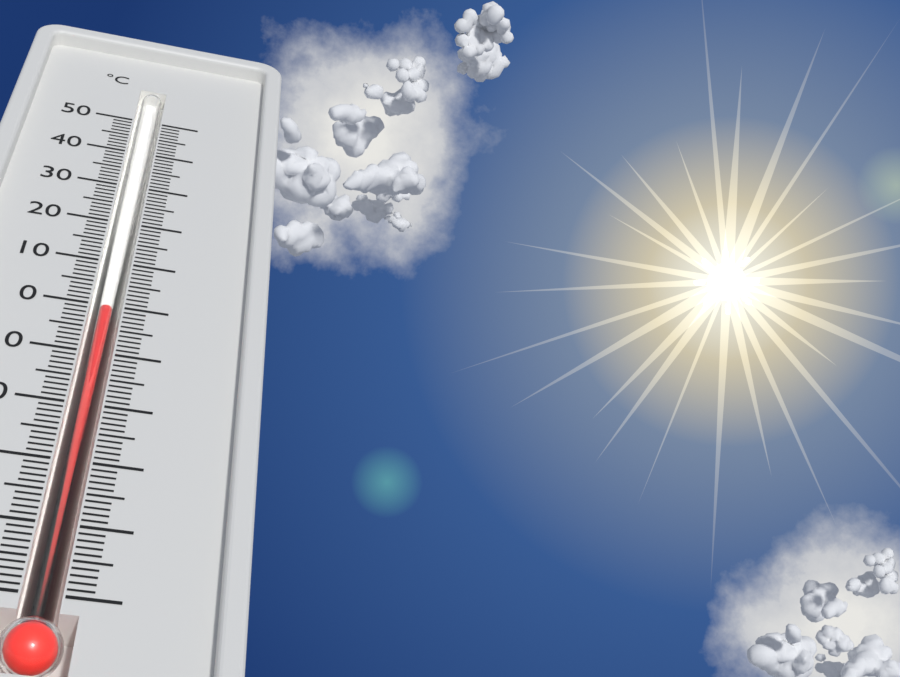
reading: 0 °C
